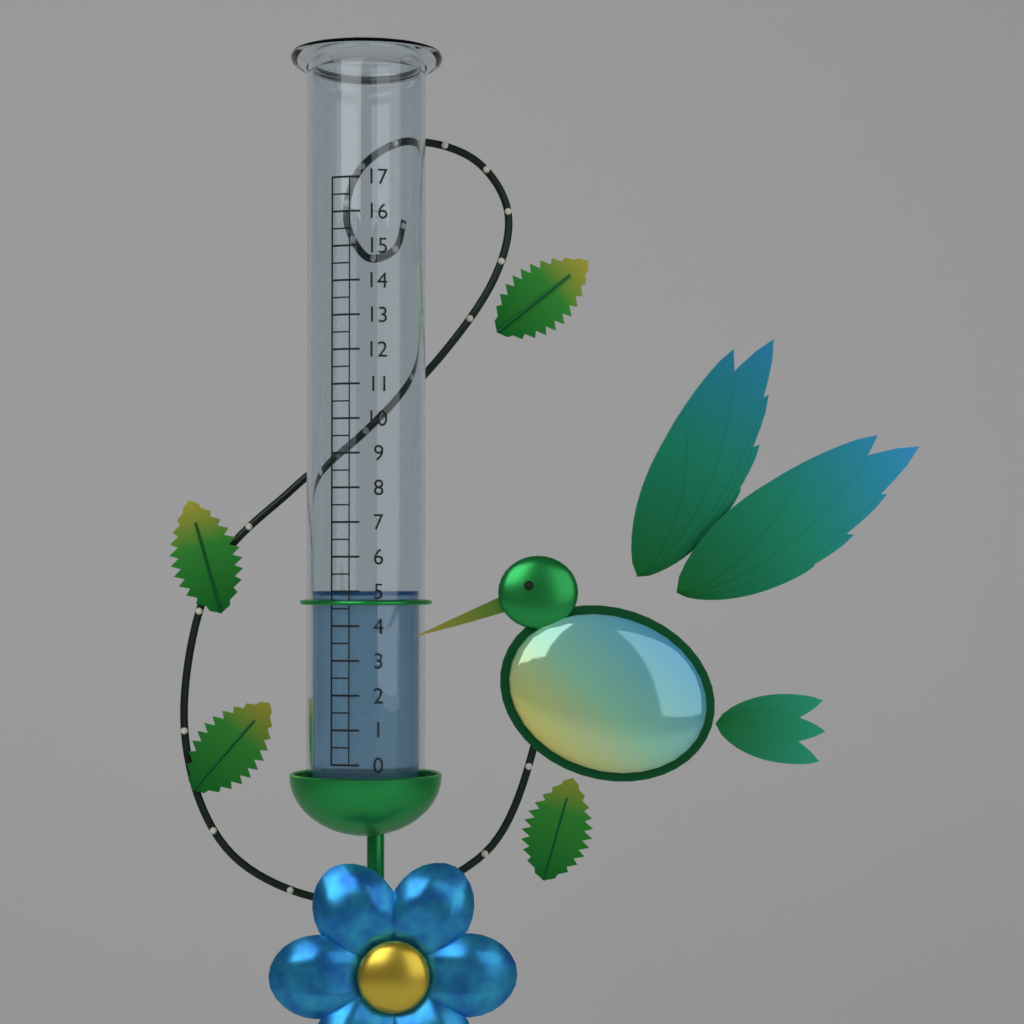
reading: 5.0 (no unit)
